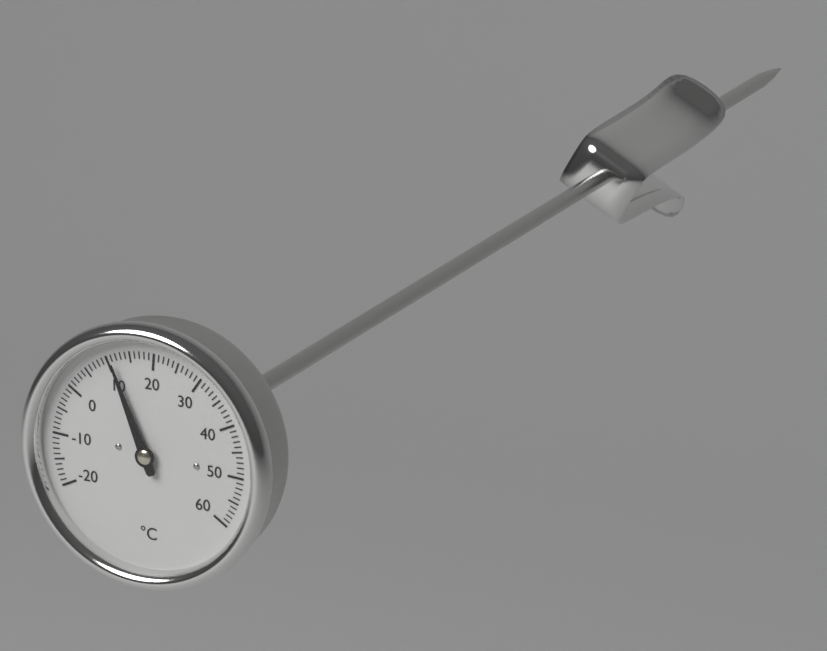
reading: 11 °C
